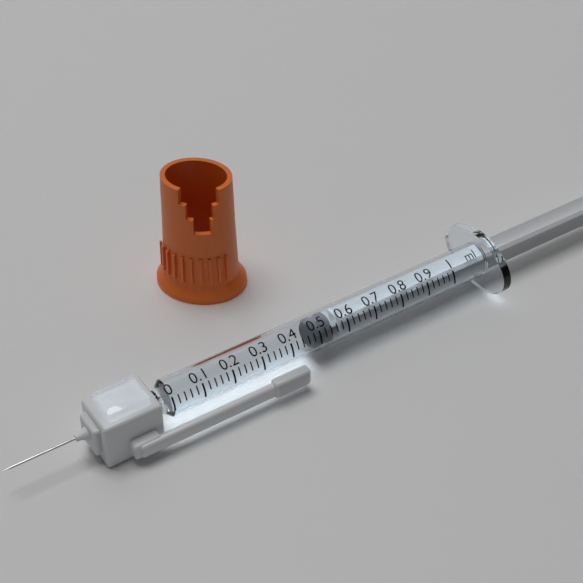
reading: 0.48 ml
